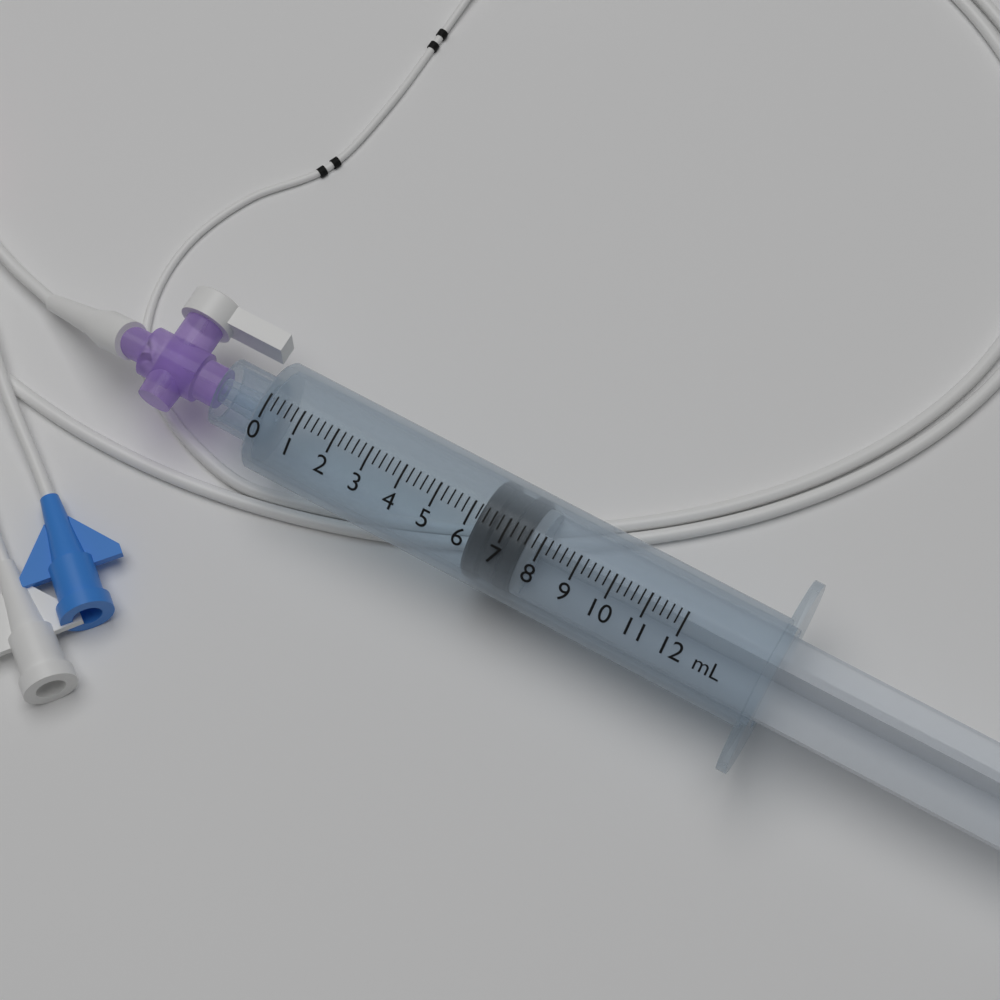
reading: 6.2 mL
